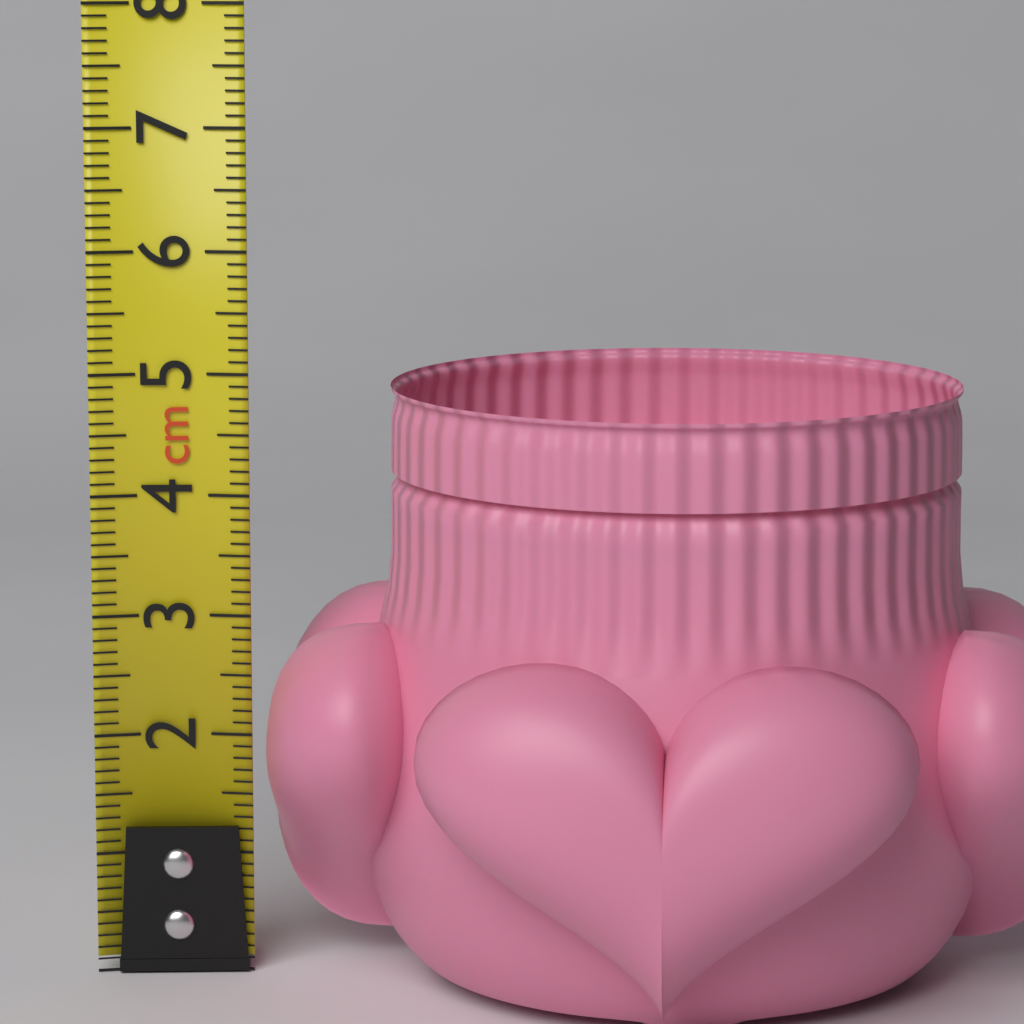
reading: 4.9 cm
